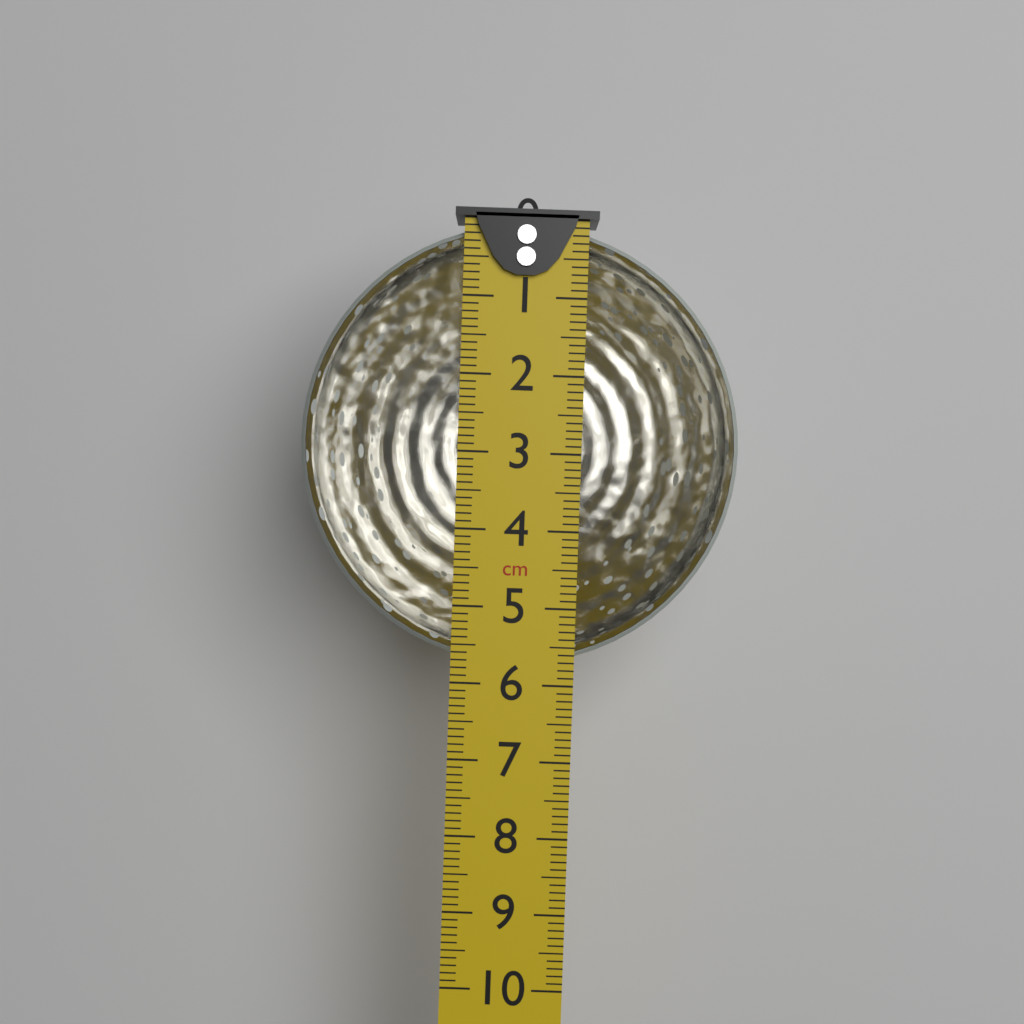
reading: 5.8 cm
